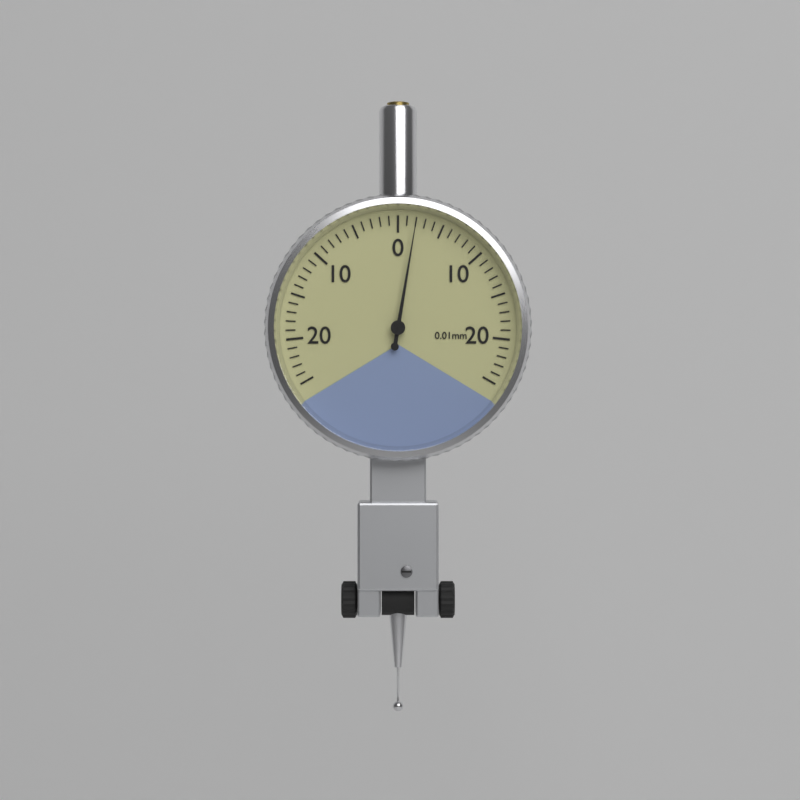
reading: 0.02 mm
